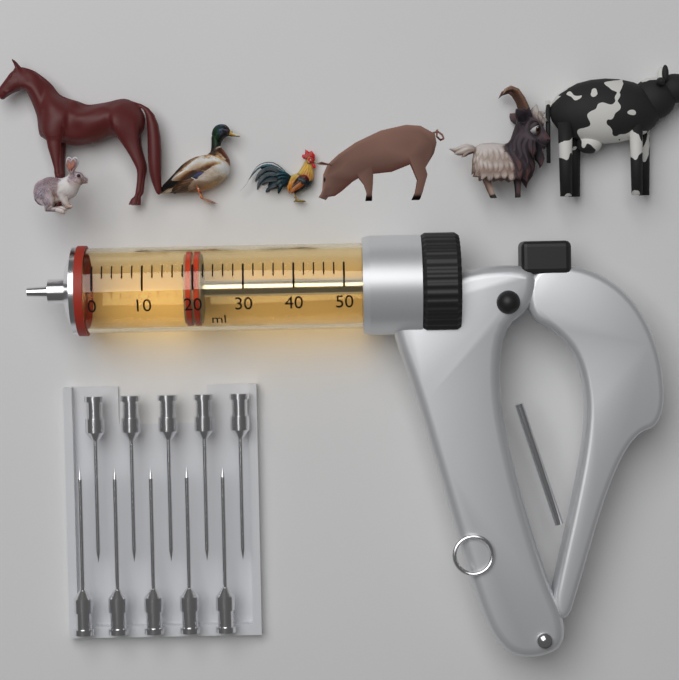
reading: 18 ml
